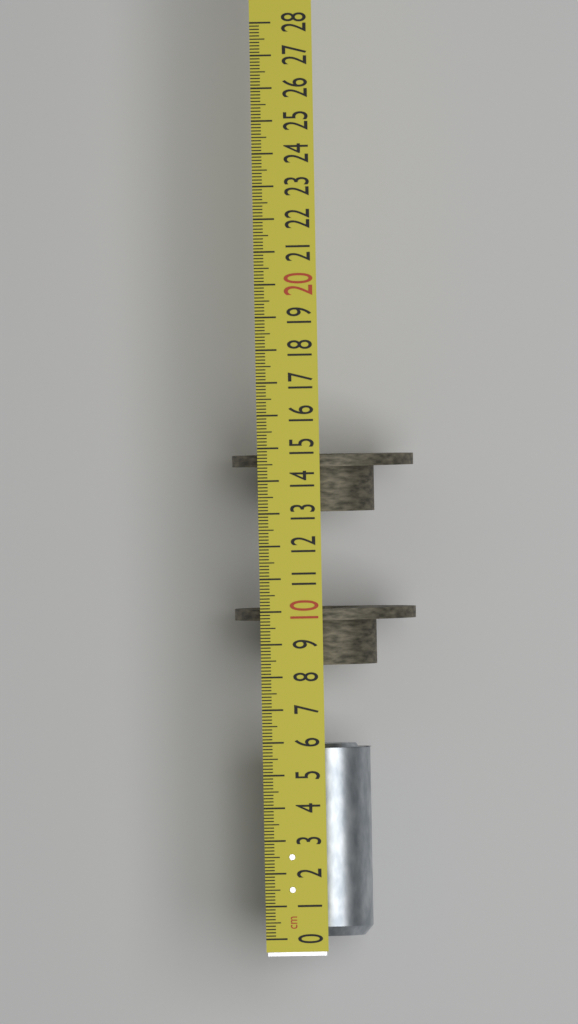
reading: 5.9 cm
